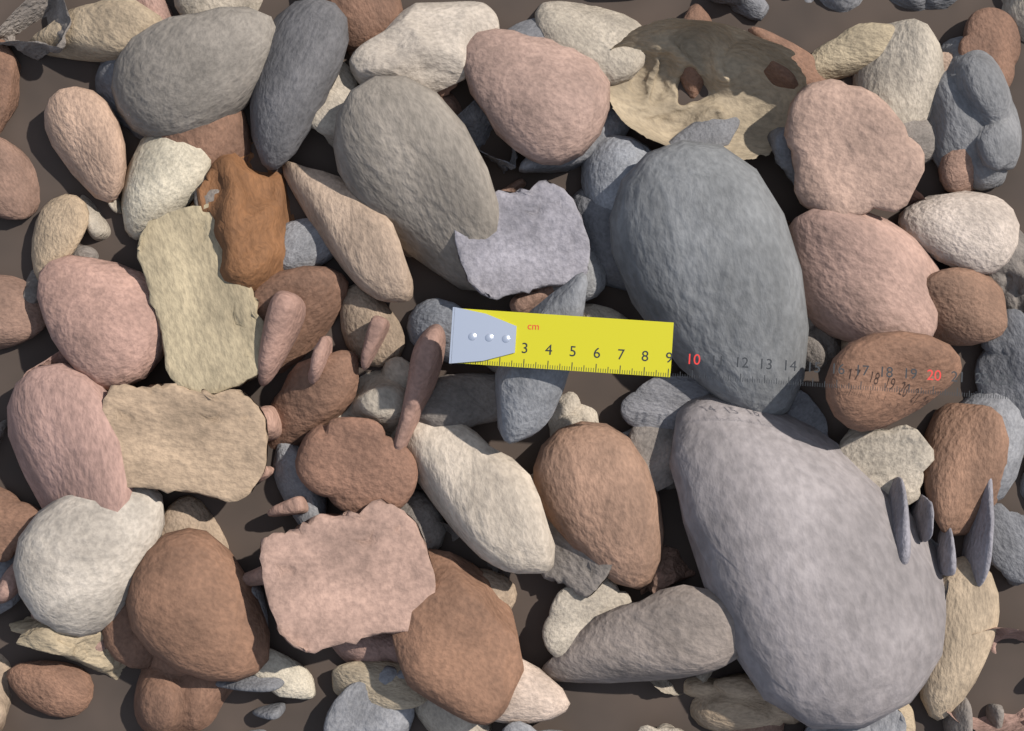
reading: 9.1 cm
